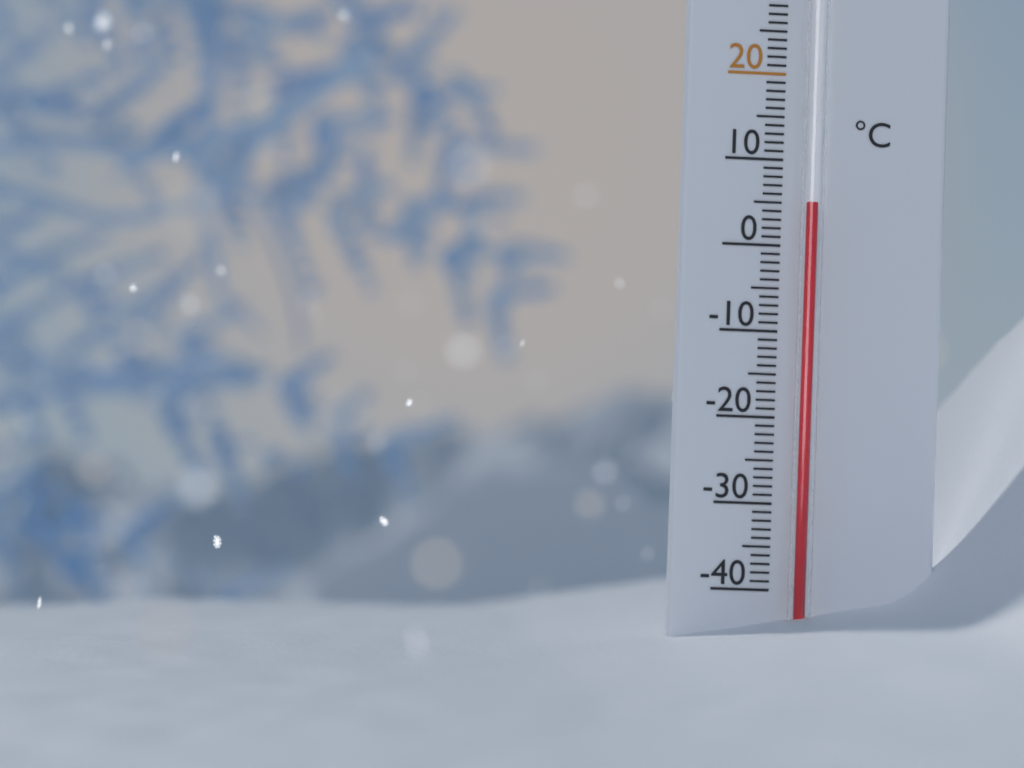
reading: 5 °C
